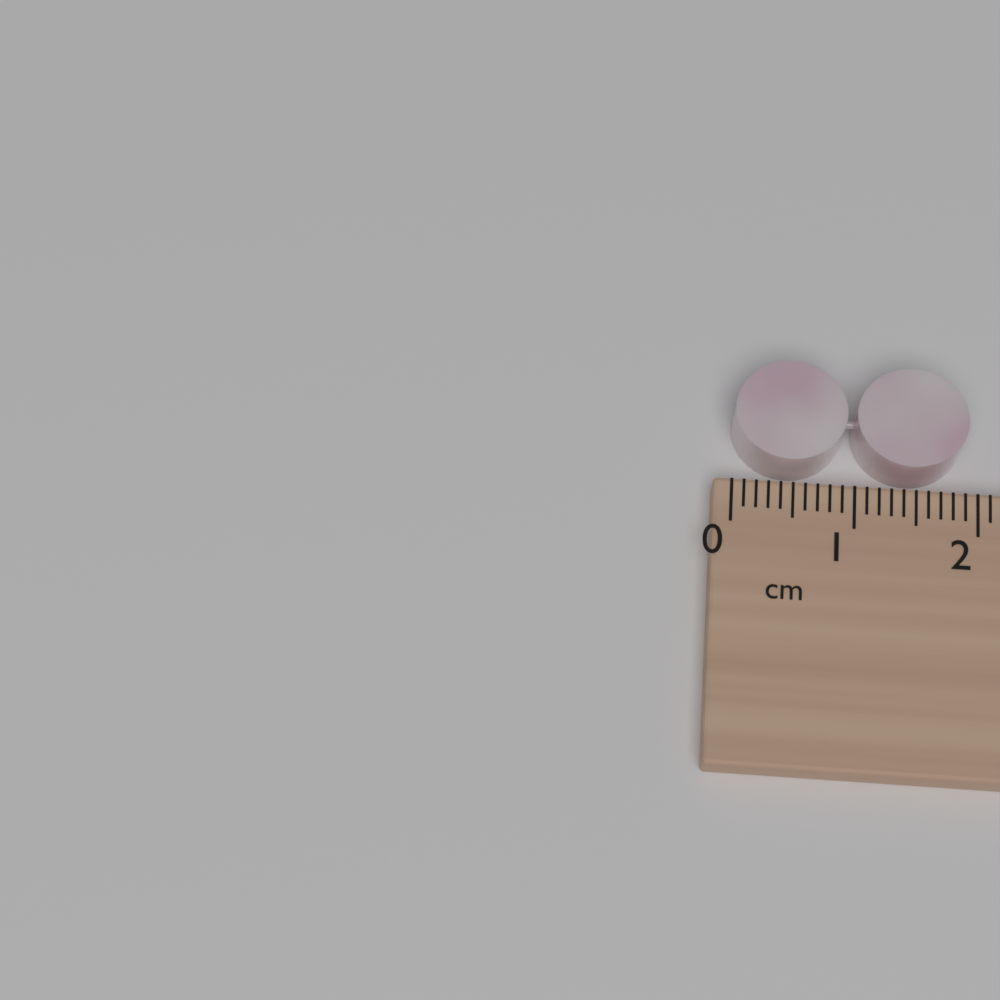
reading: 1.9 cm
